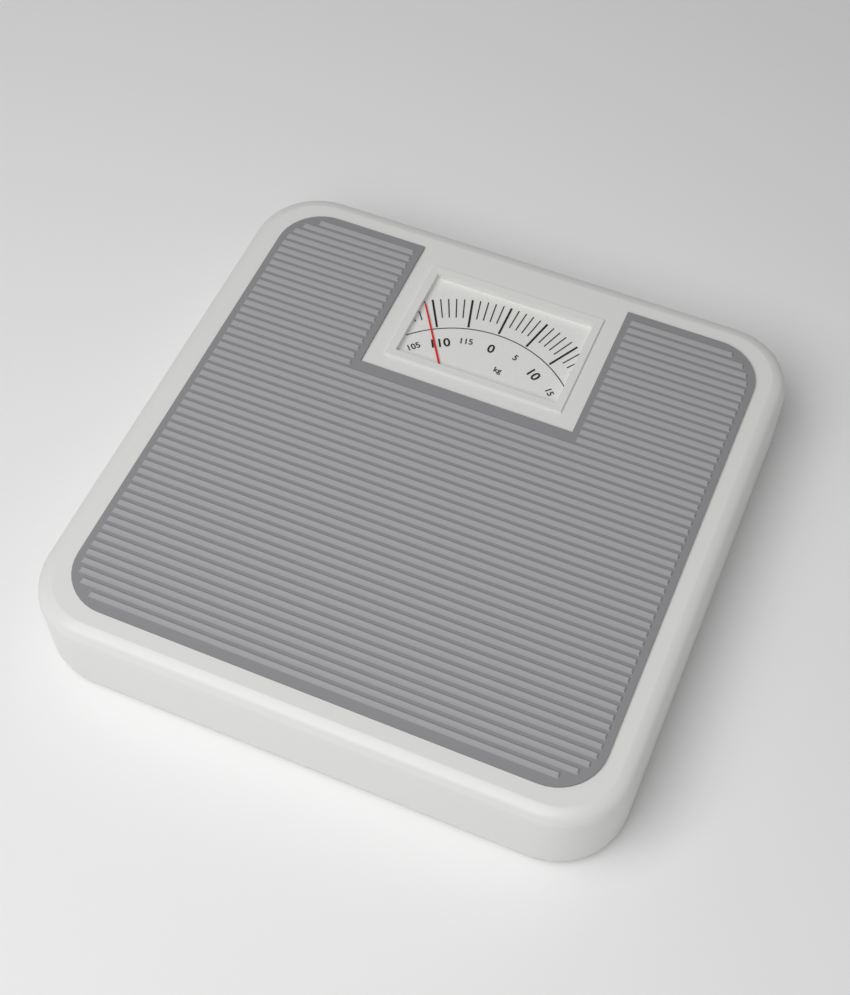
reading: 109 kg
